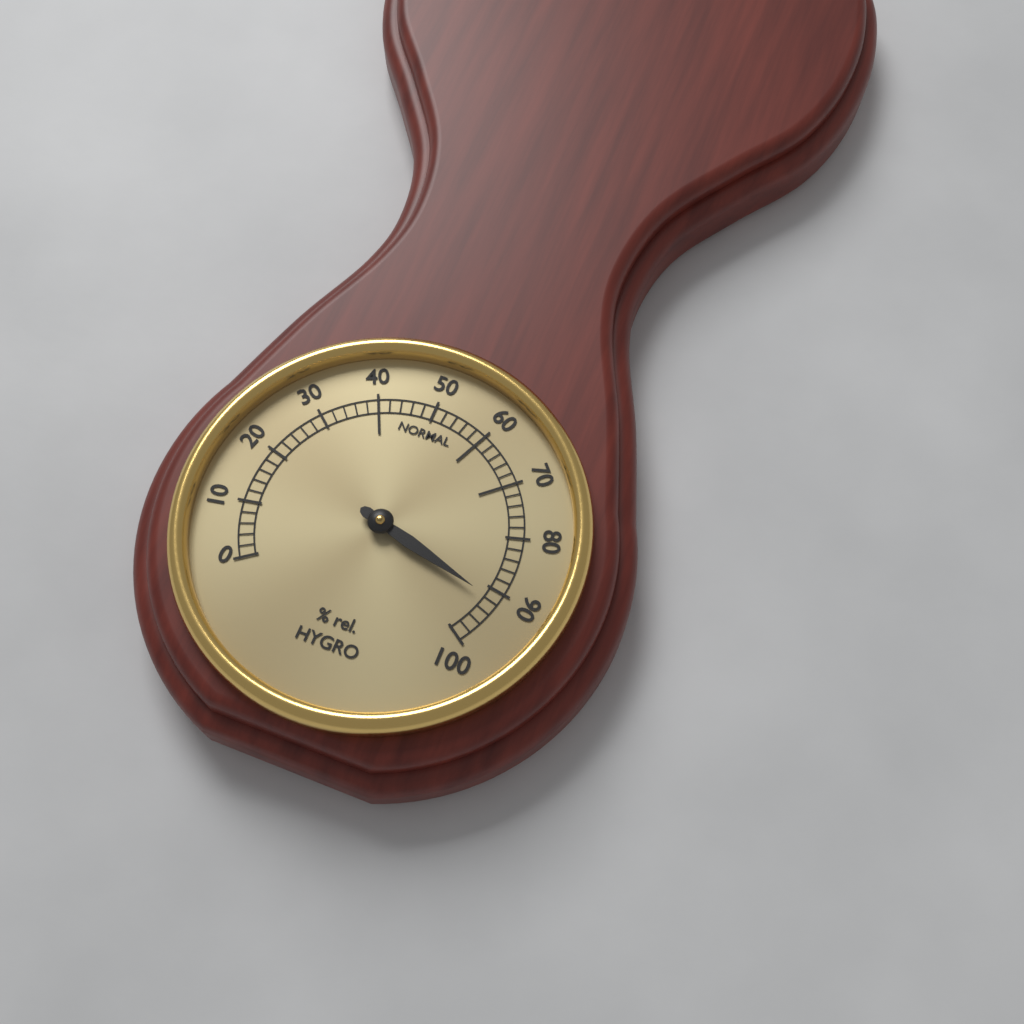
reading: 92 % rel.
